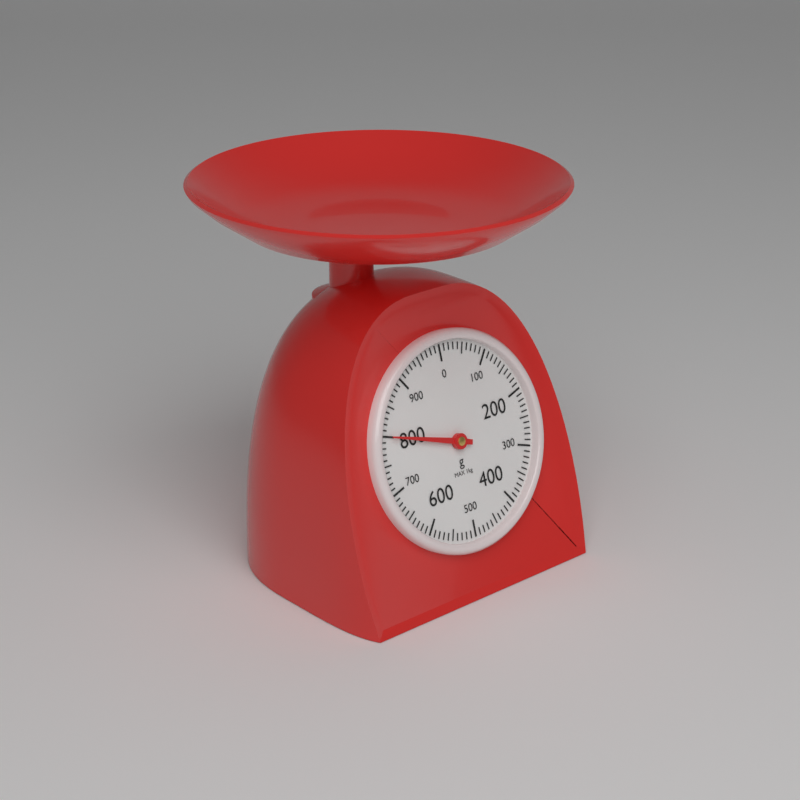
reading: 800 g
